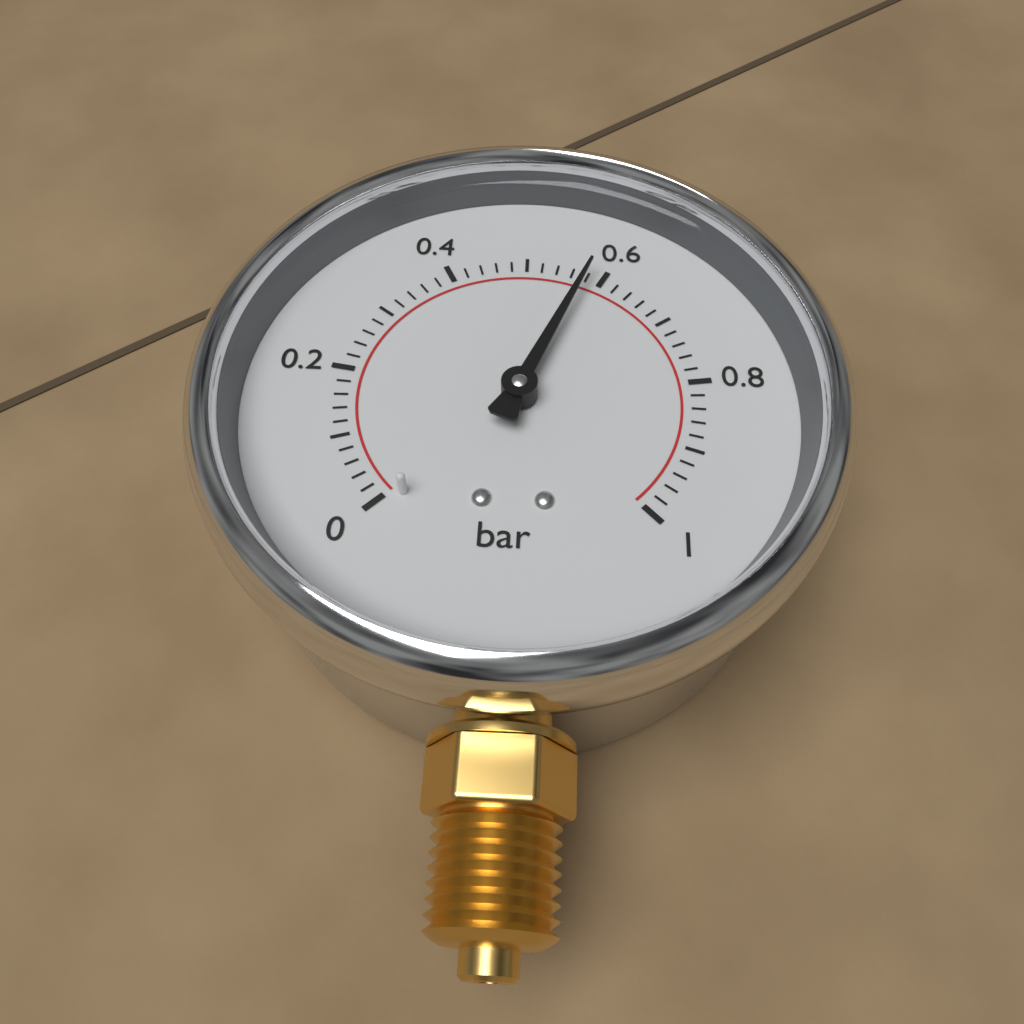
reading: 0.58 bar
